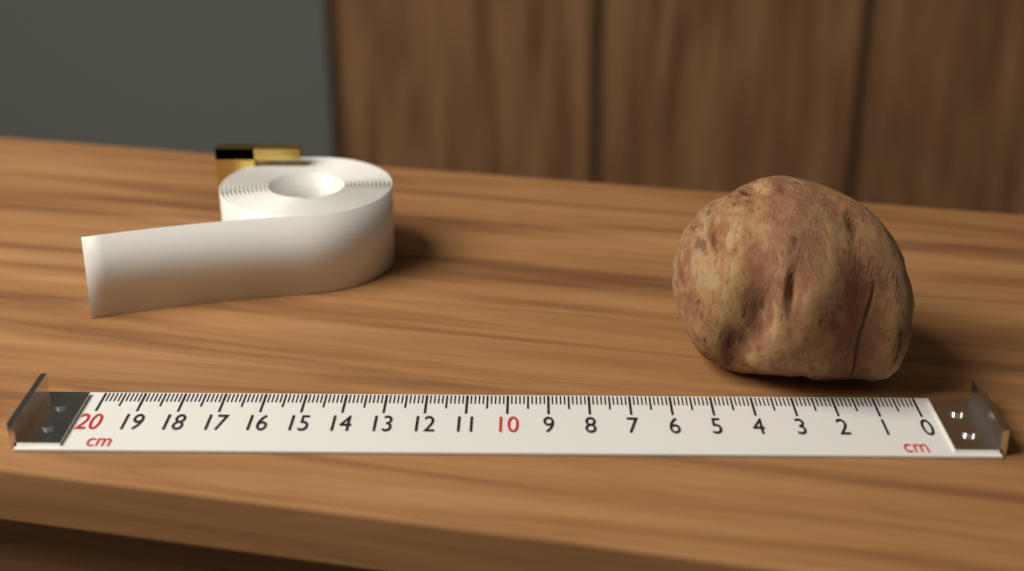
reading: 5.8 cm
